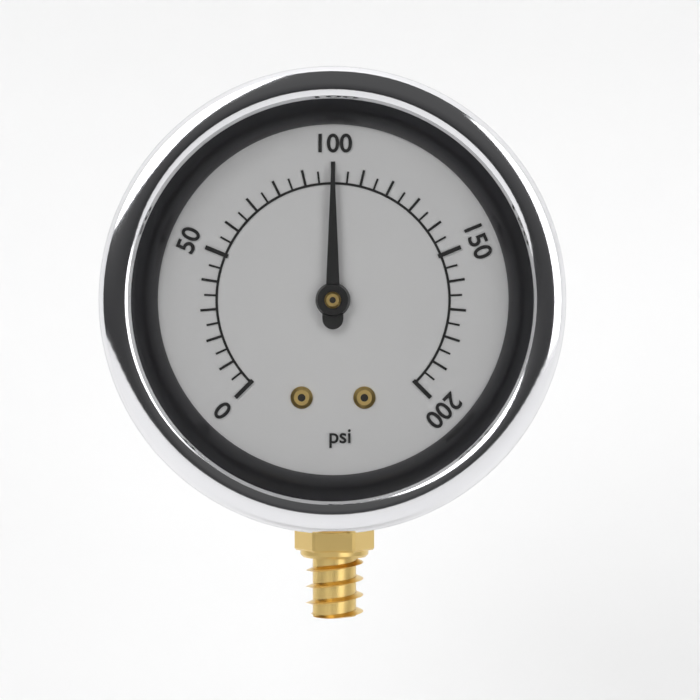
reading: 100 psi
